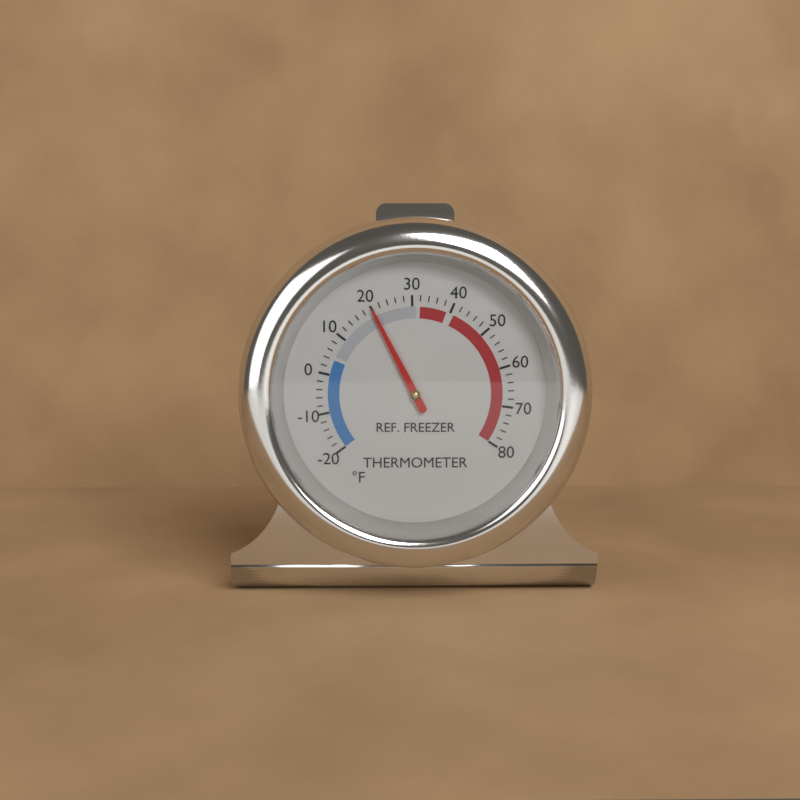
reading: 20 °F
